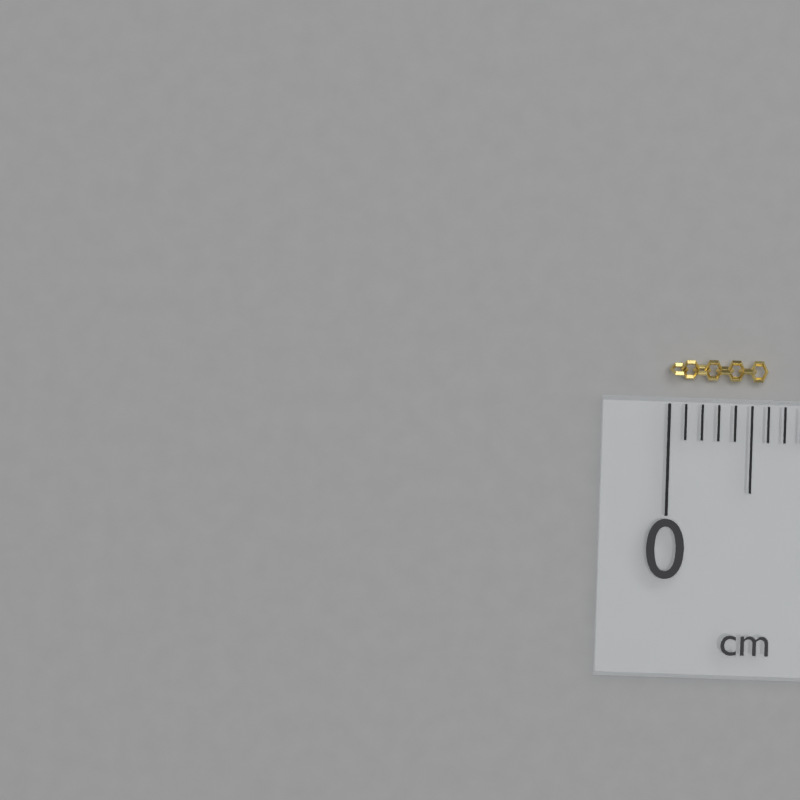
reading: 0.6 cm
